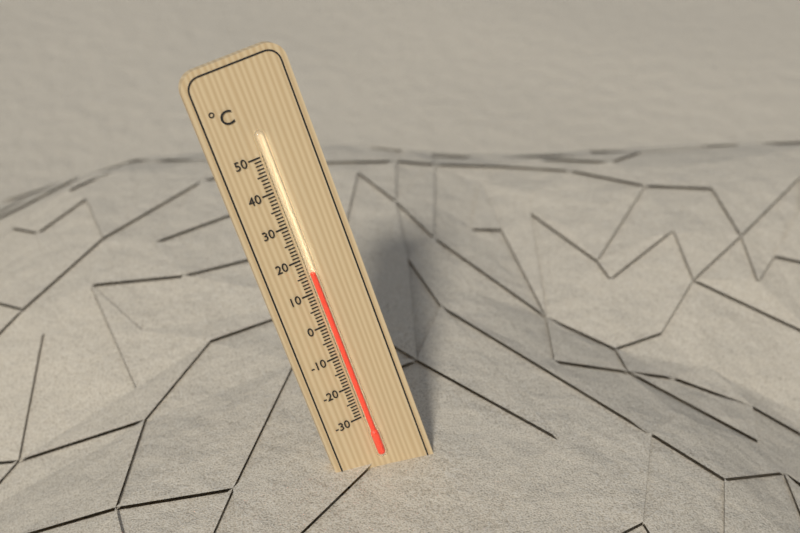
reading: 16 °C
